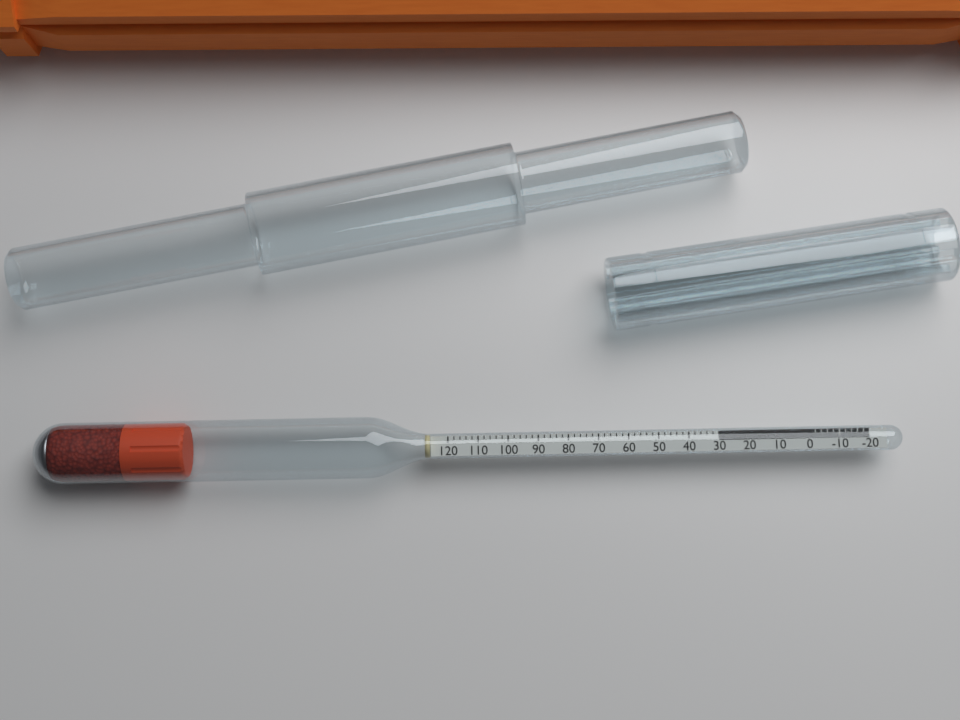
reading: 30 (no unit)
